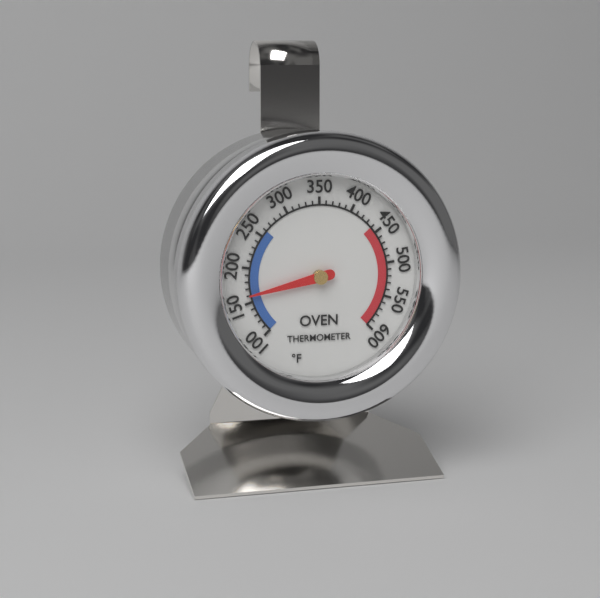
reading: 160 °F
